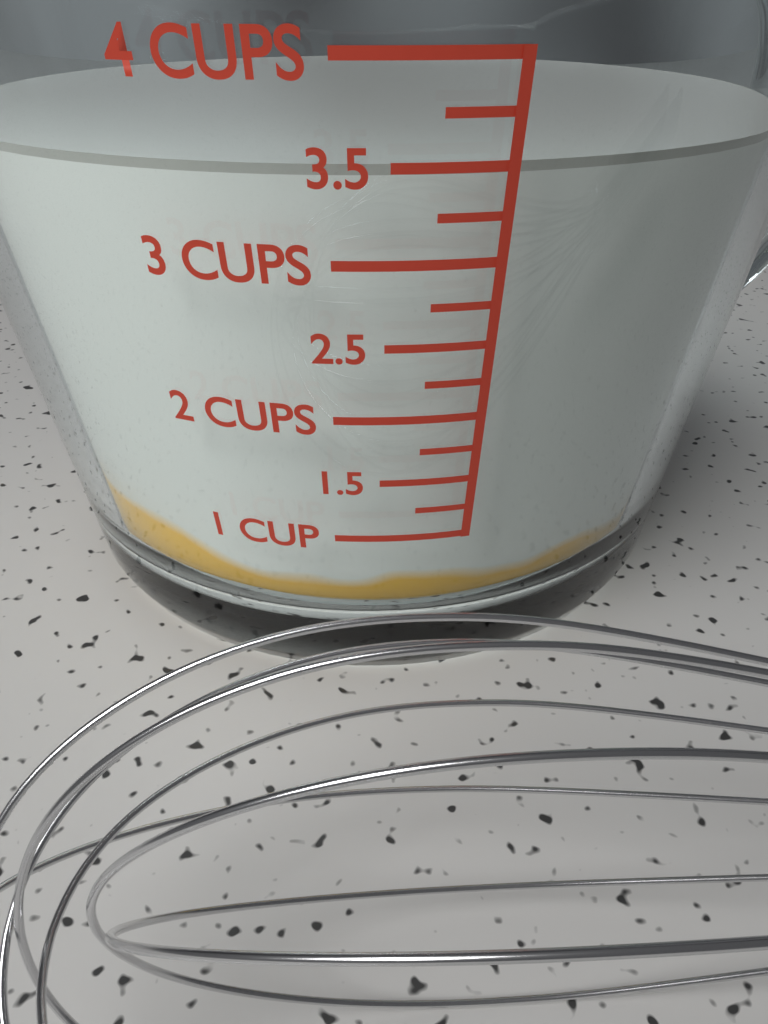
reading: 3.50 cups
